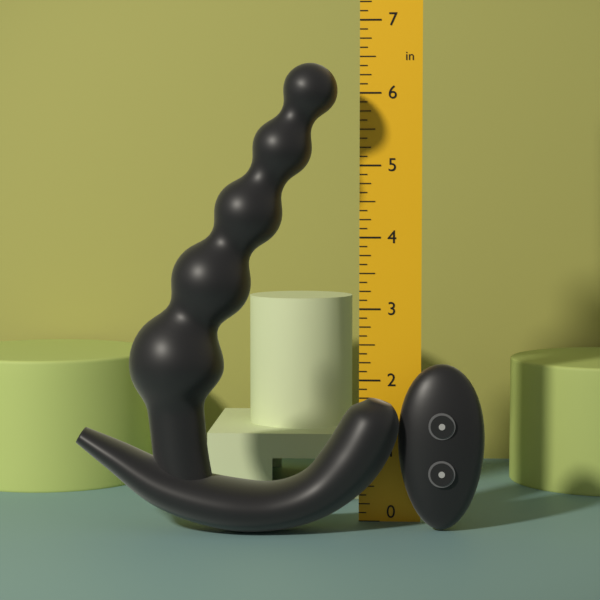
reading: 6.375 in
